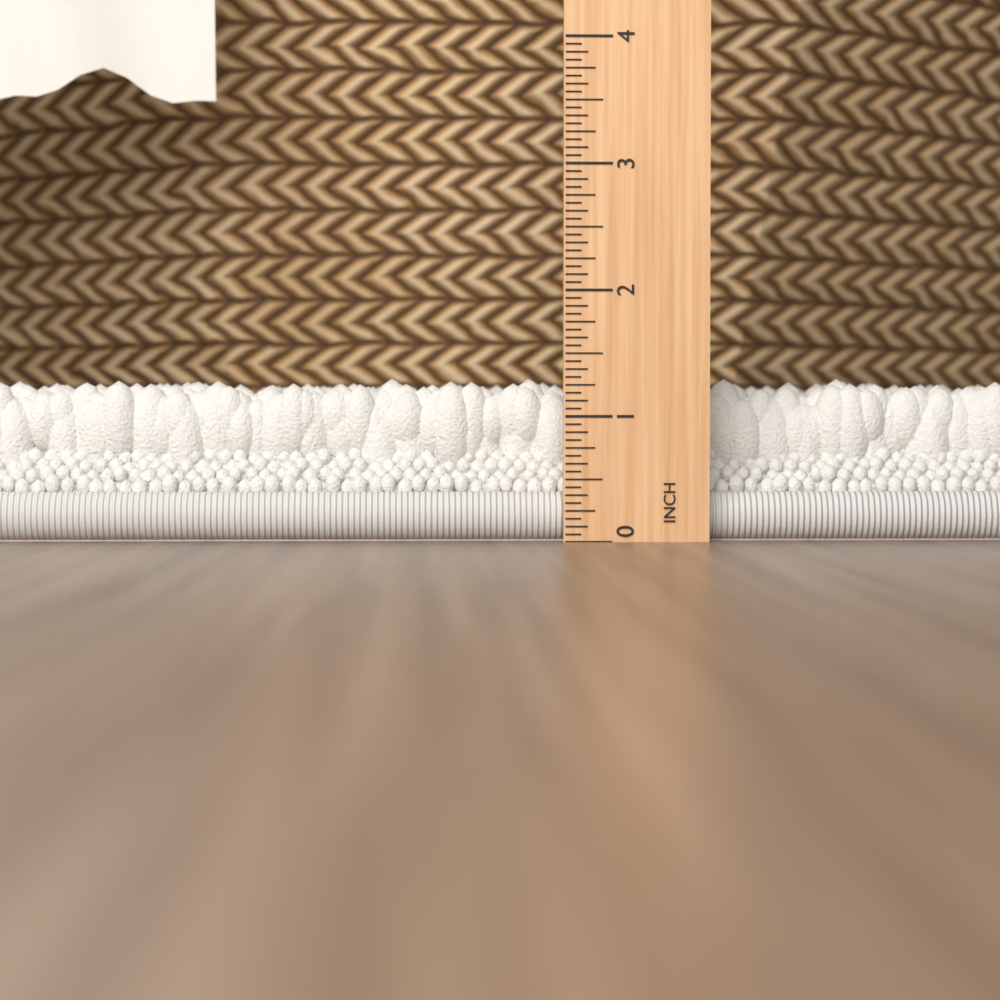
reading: 1.3125 in
